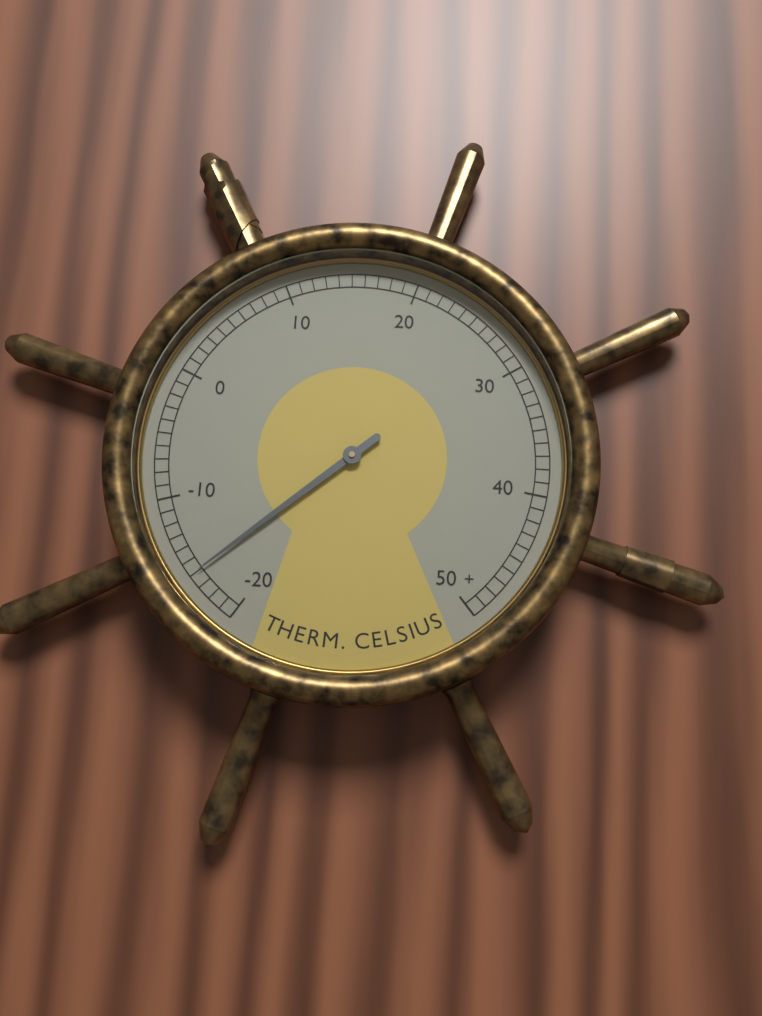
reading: -16 °C
